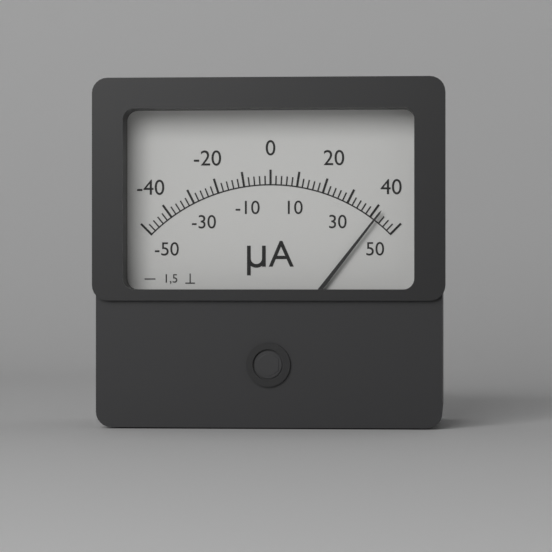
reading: 42 µA
